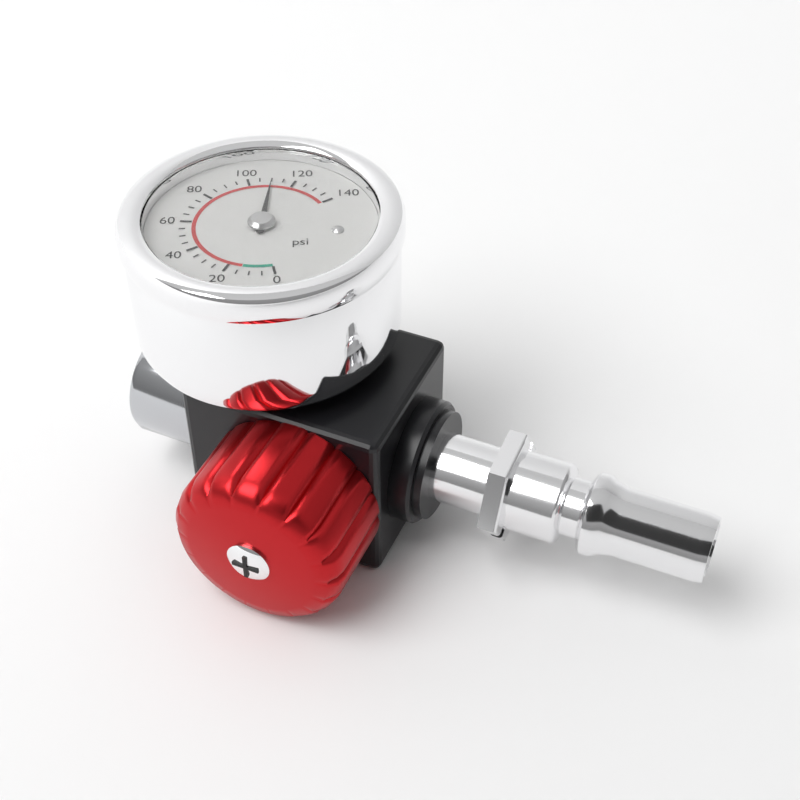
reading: 110 psi
